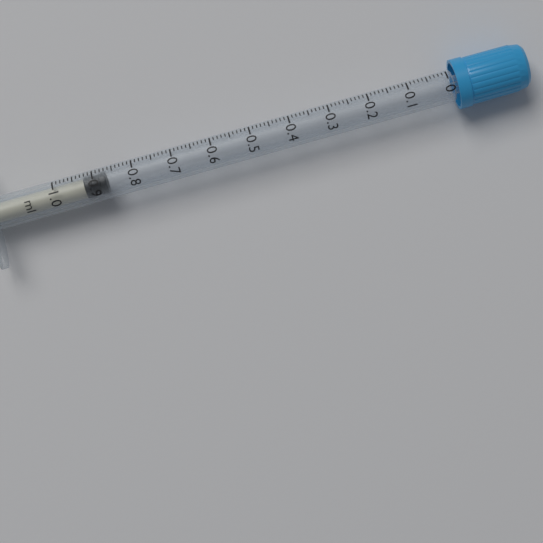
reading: 0.87 ml
